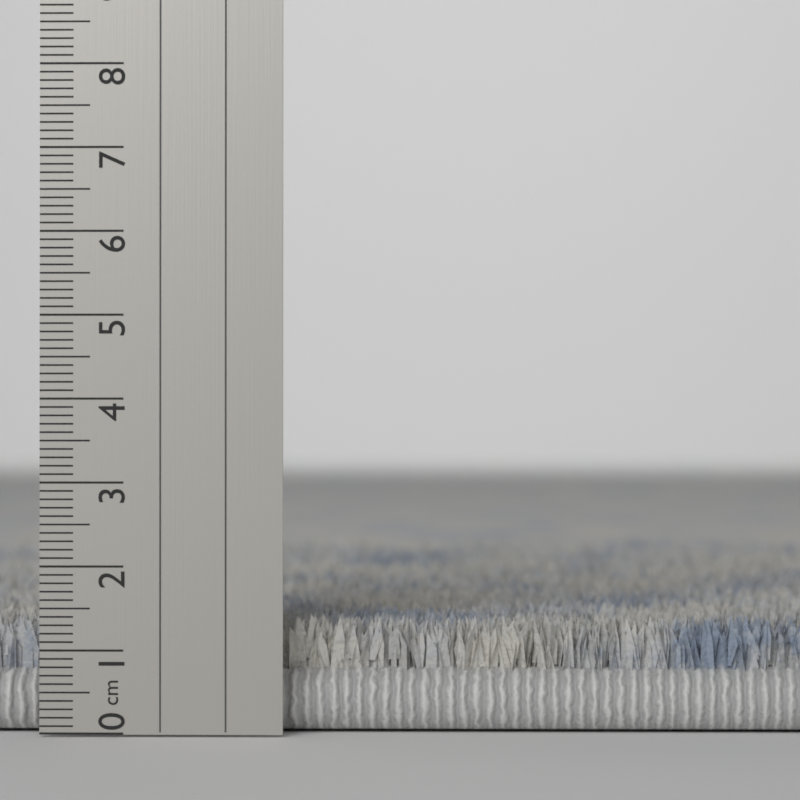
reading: 1.4 cm
